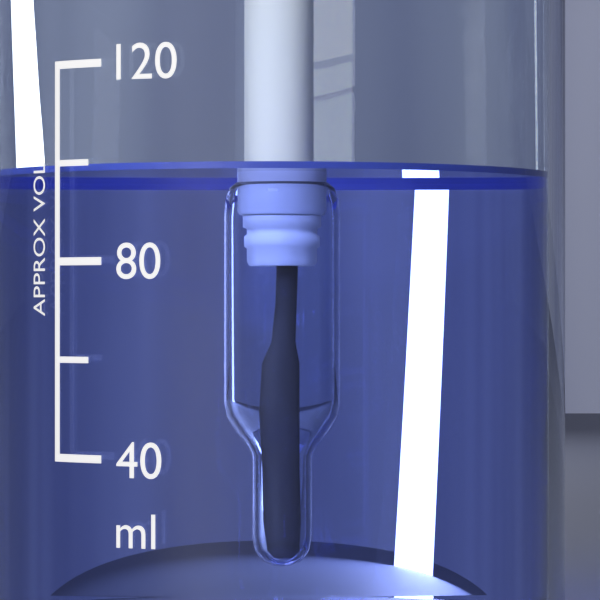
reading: 100 ml
